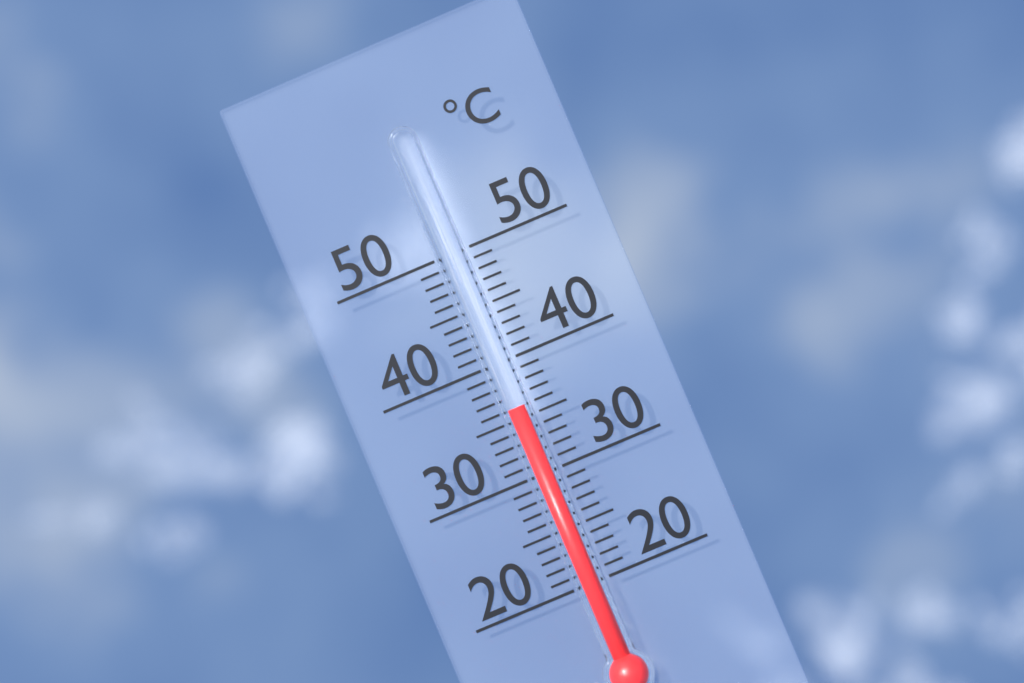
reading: 36 °C
